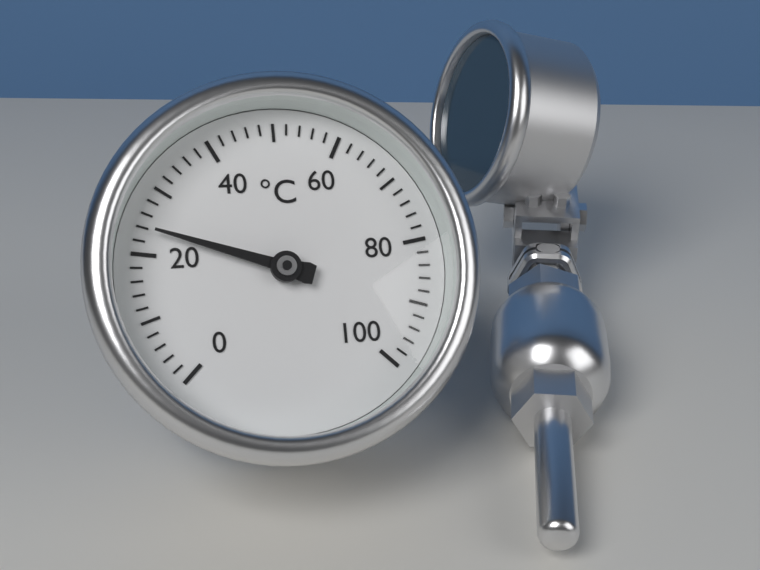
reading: 24 °C
